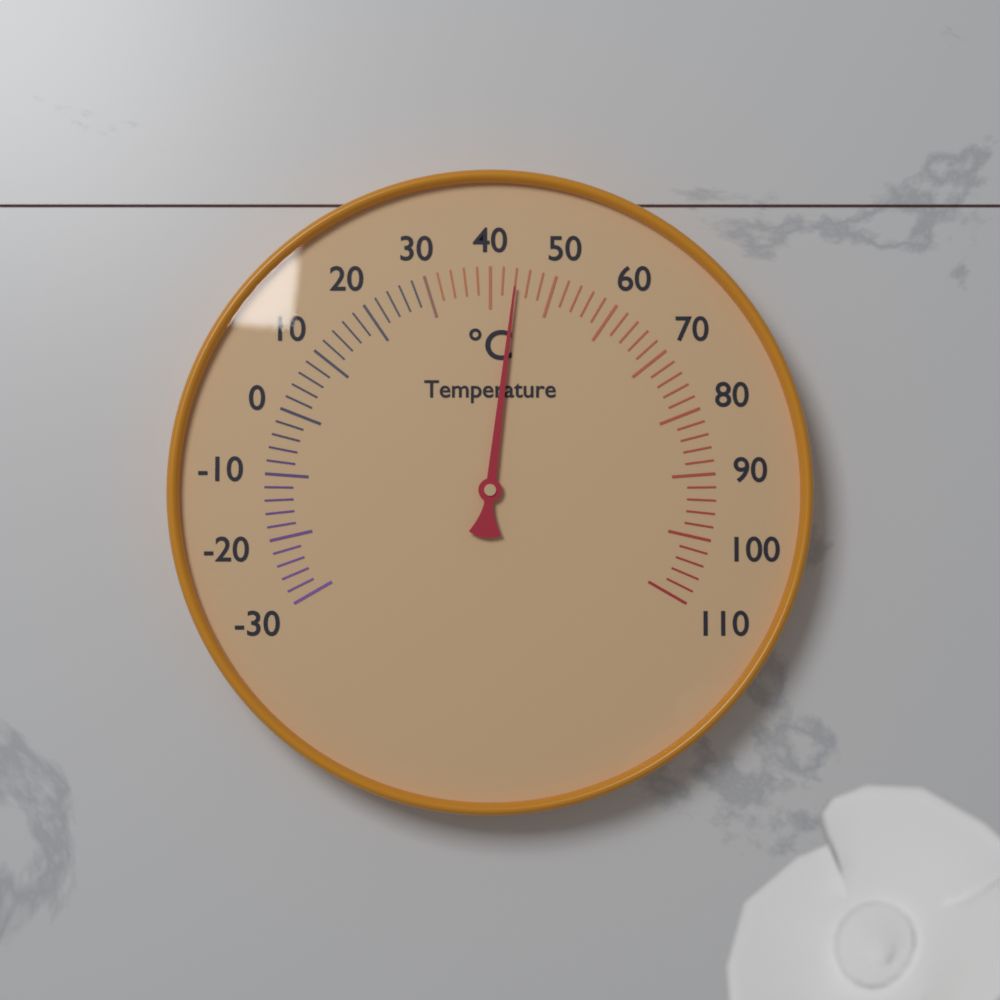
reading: 44 °C
